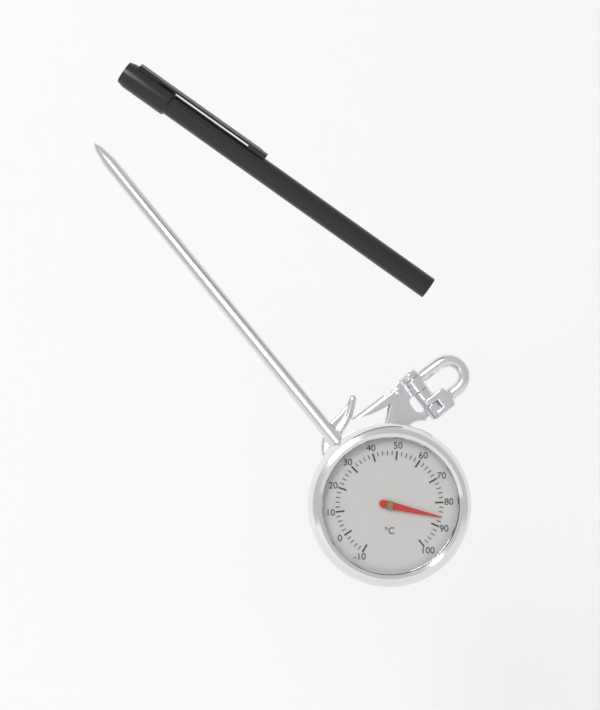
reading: 86 °C
